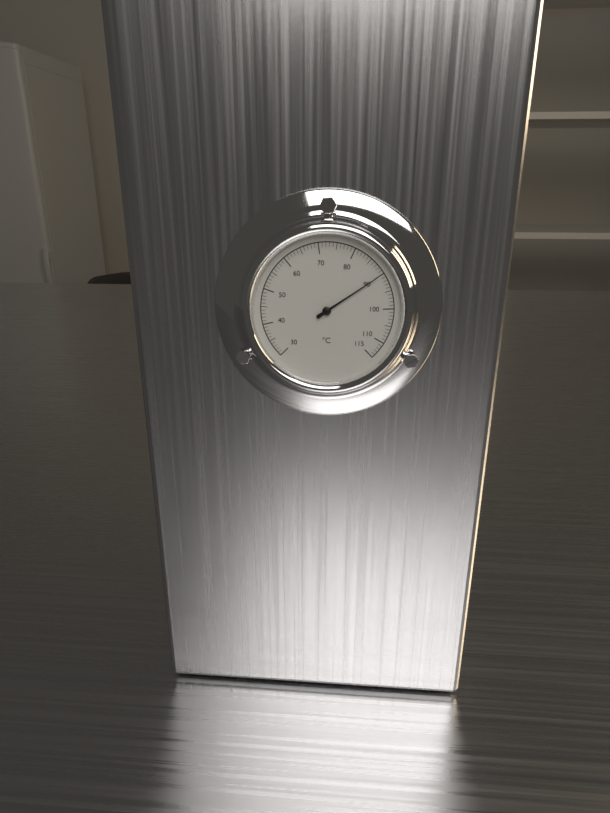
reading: 90 °C
